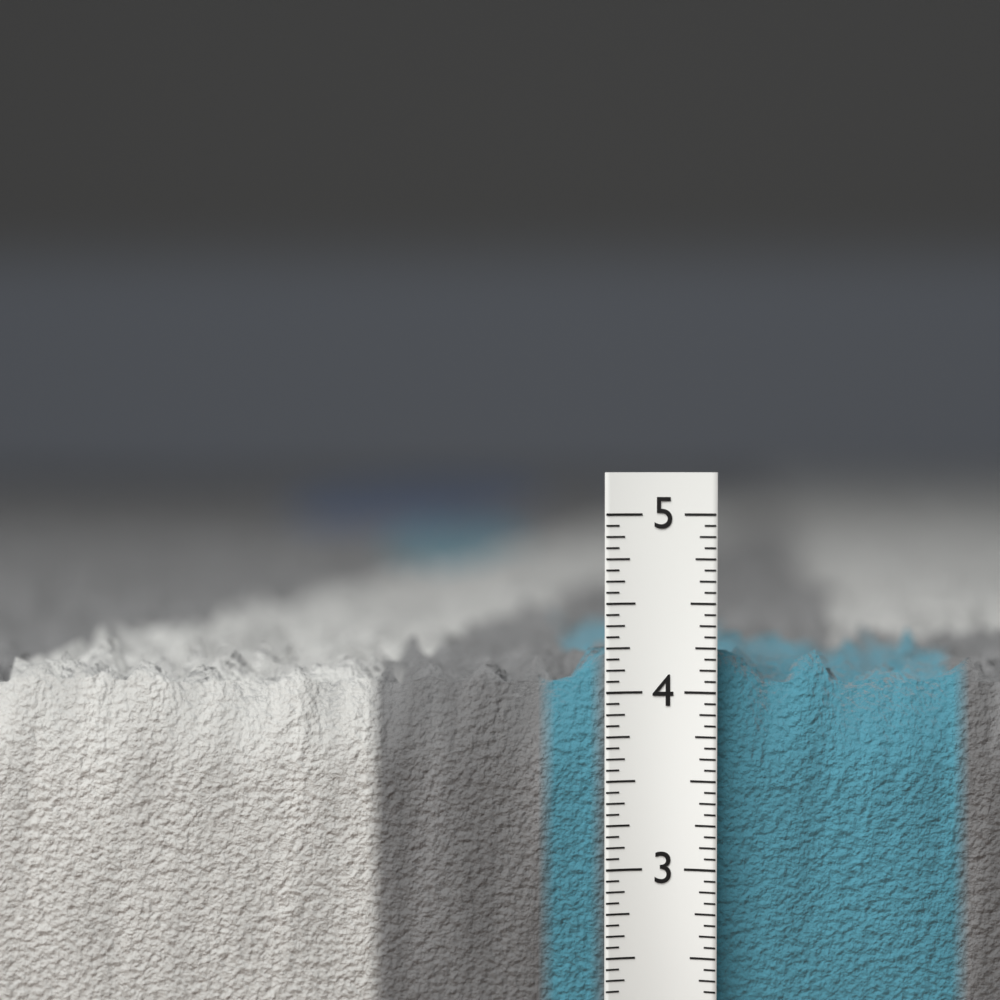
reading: 4.4375 in
